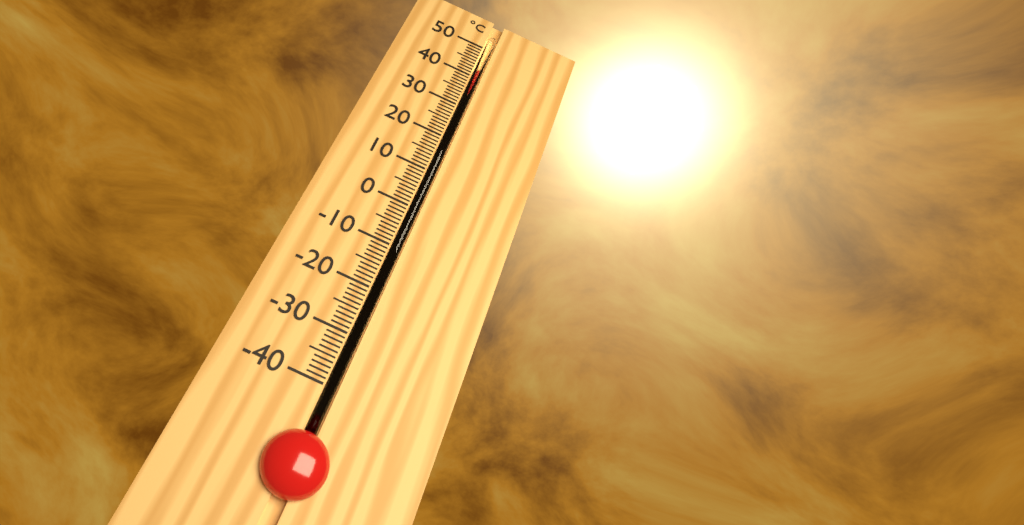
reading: 42 °C
